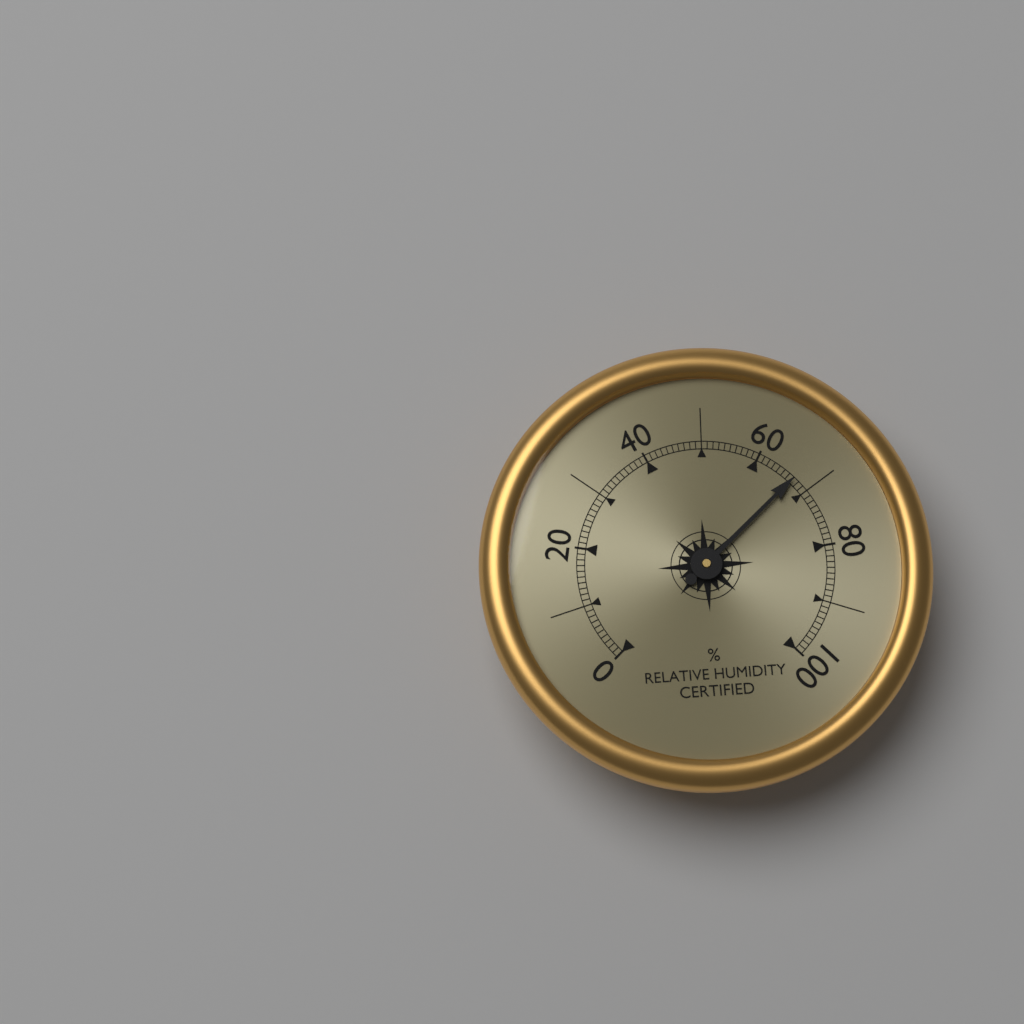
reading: 67 %
